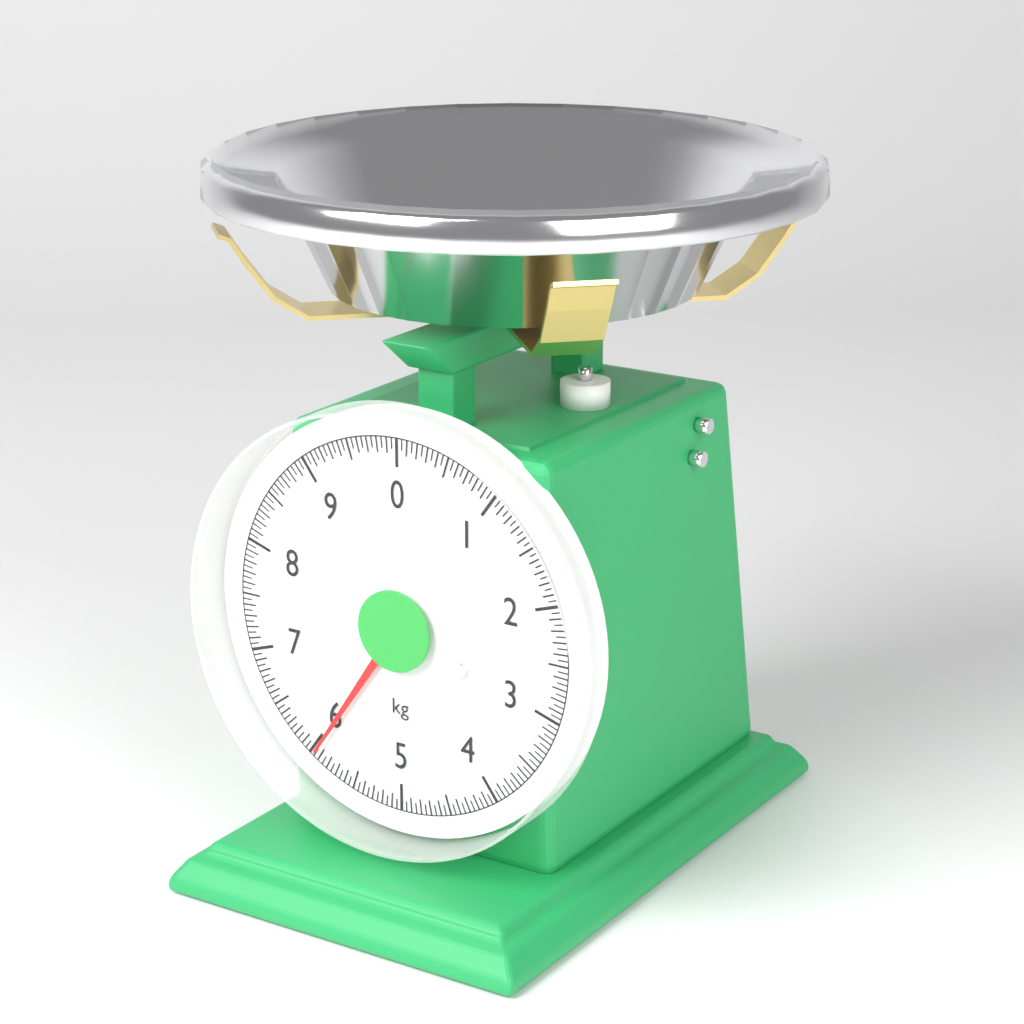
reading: 5.95 kg
